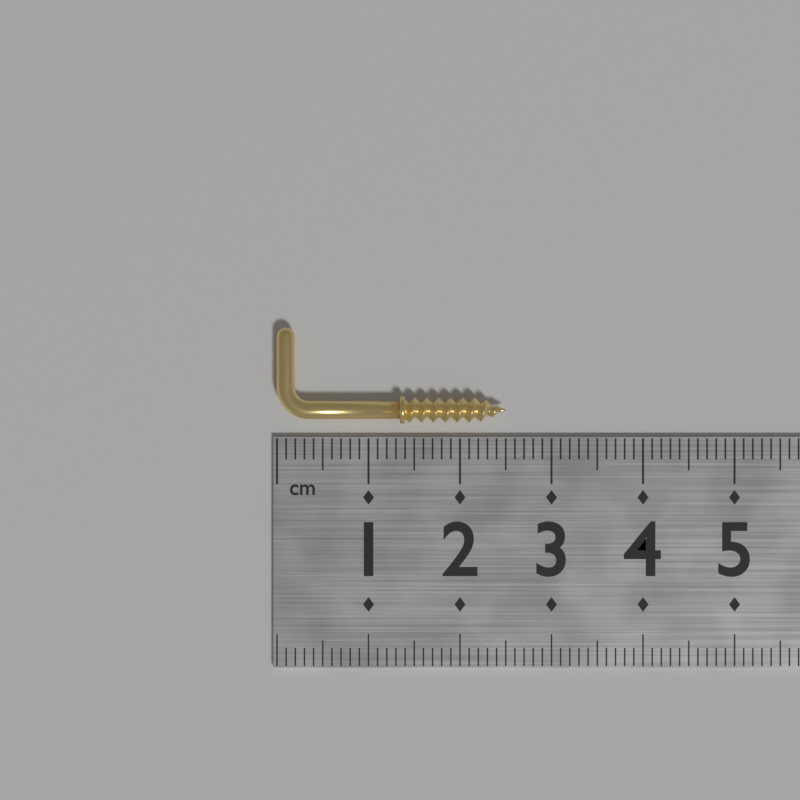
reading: 2.5 cm
